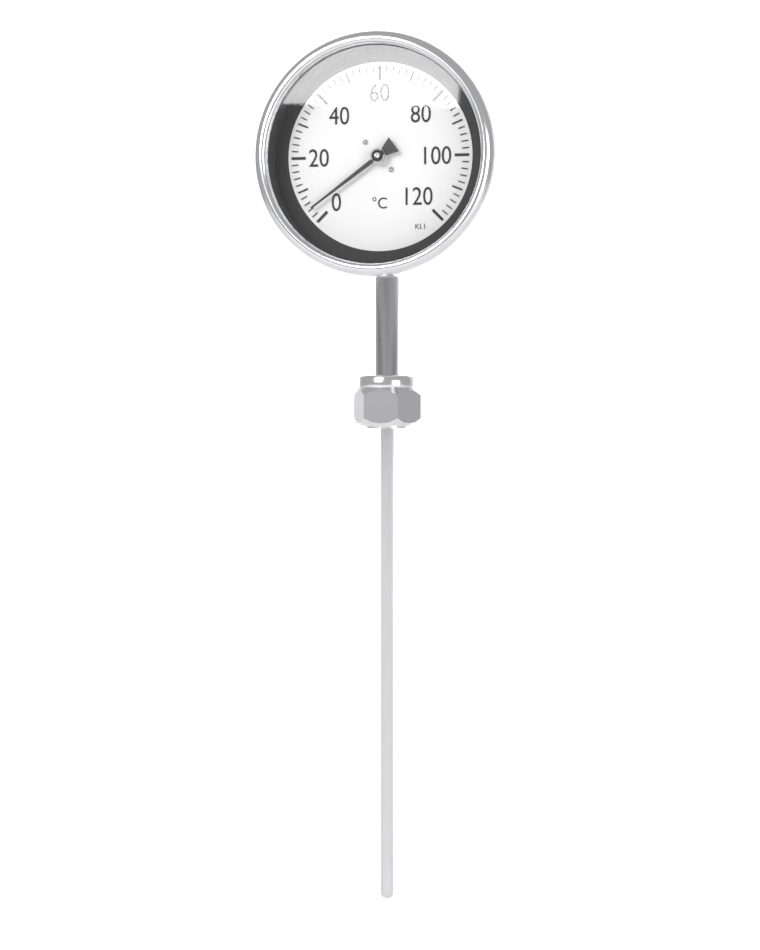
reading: 4 °C
